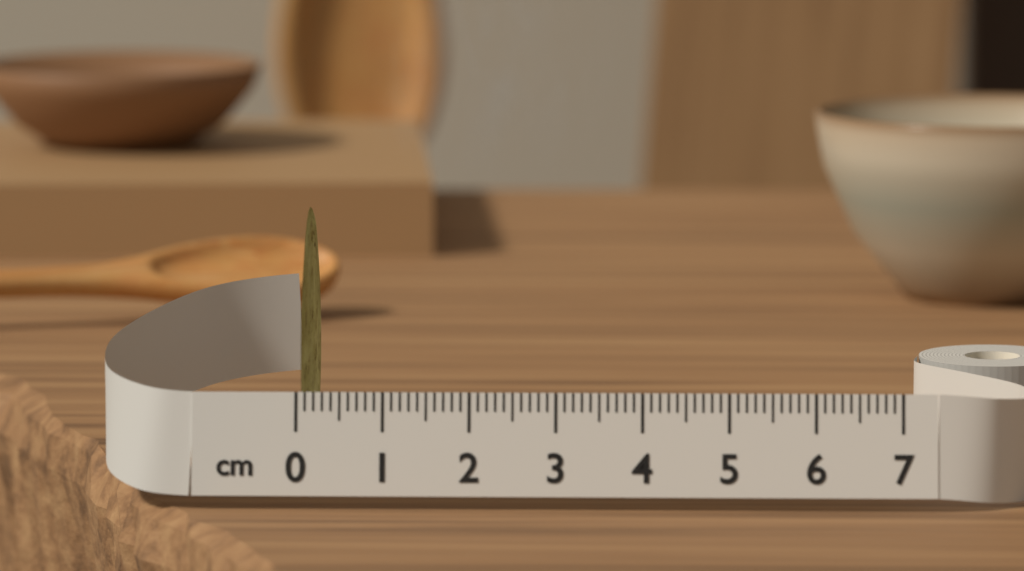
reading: 0.1 cm
